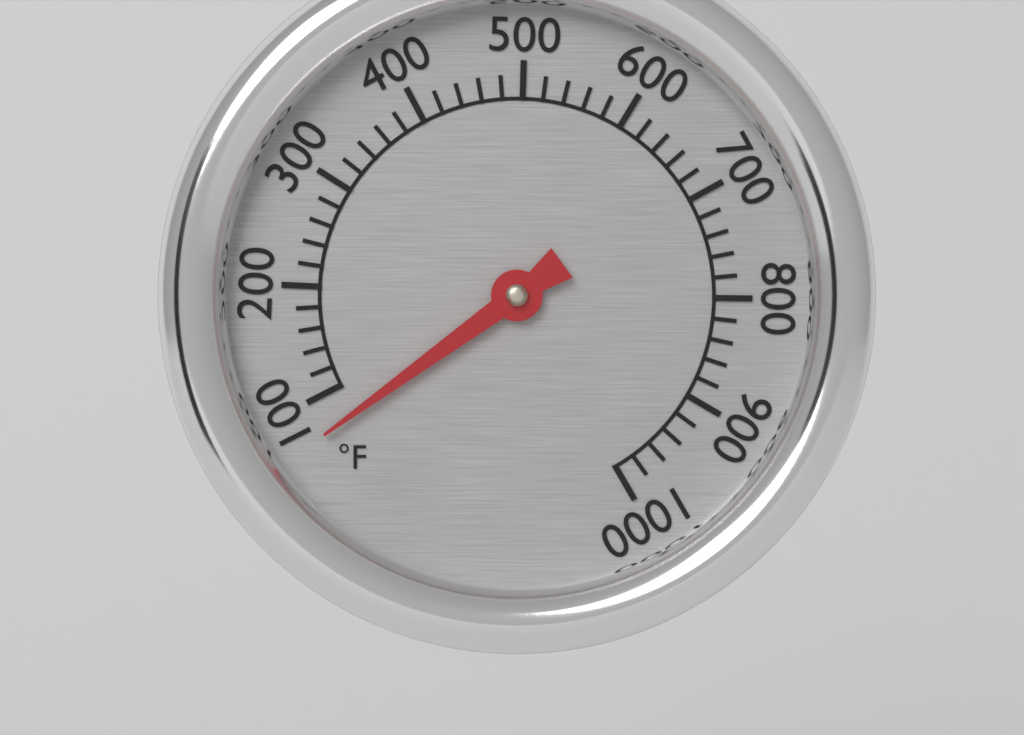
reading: 70 °F
